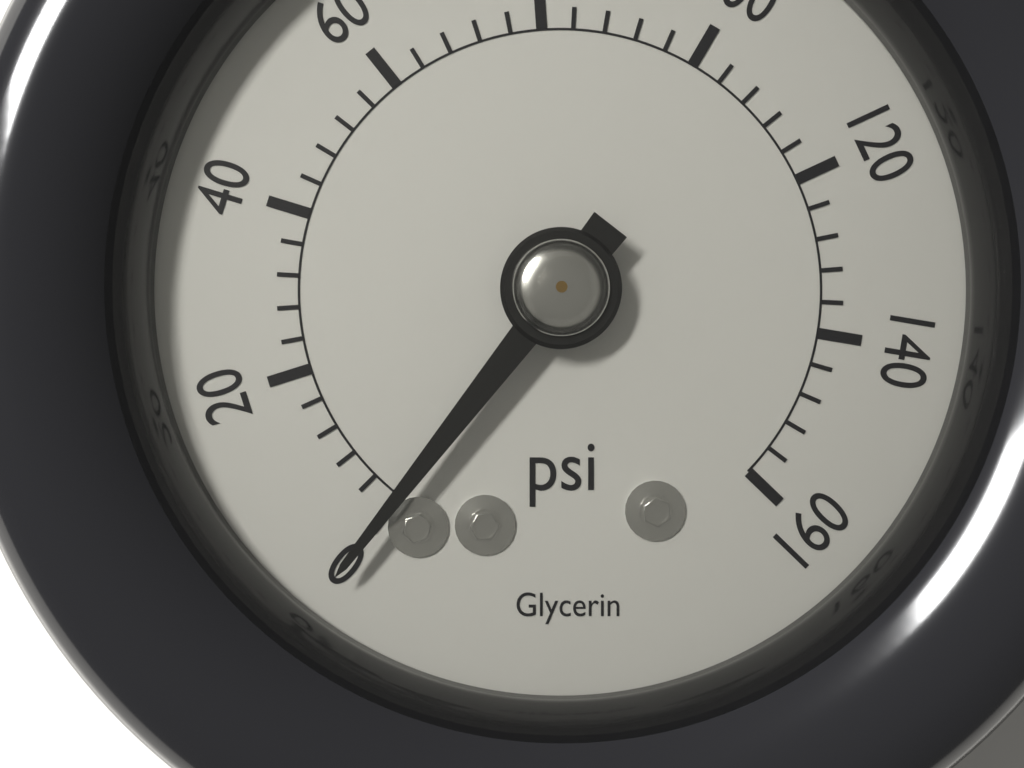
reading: 0 psi
